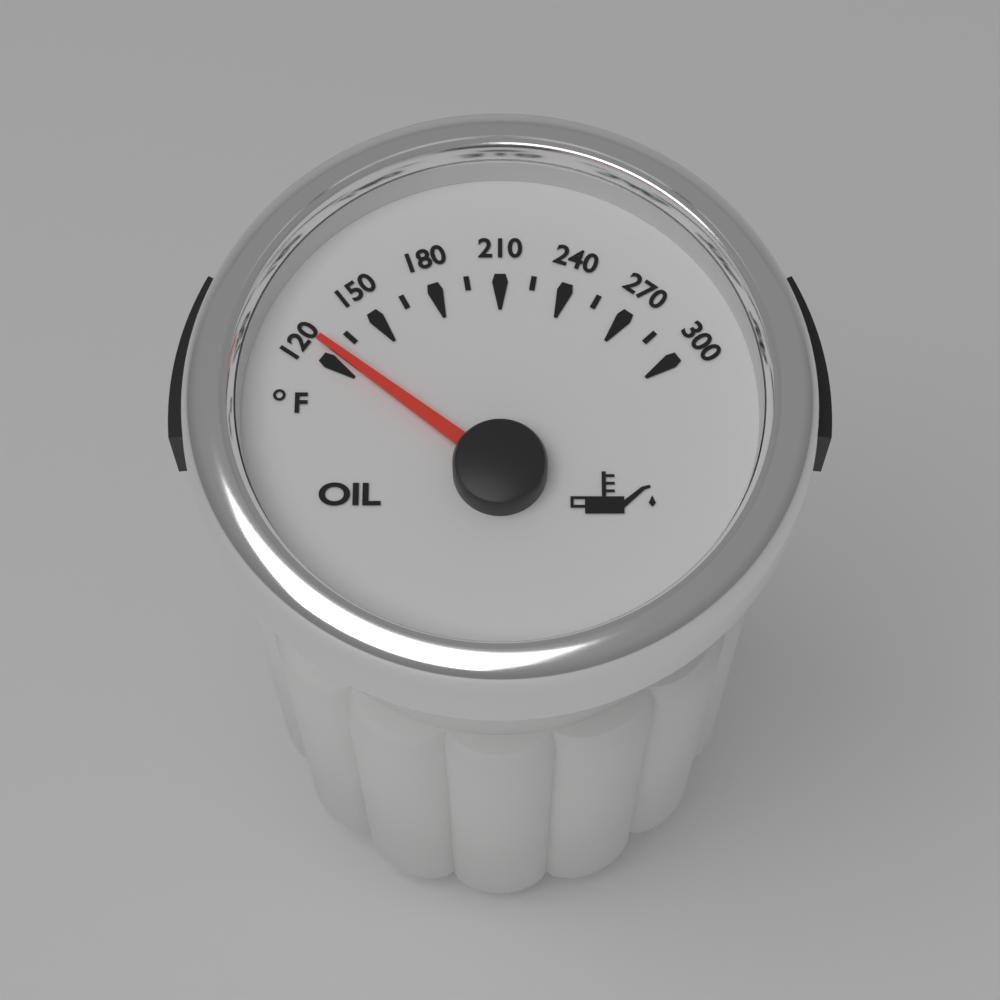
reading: 125 °F
